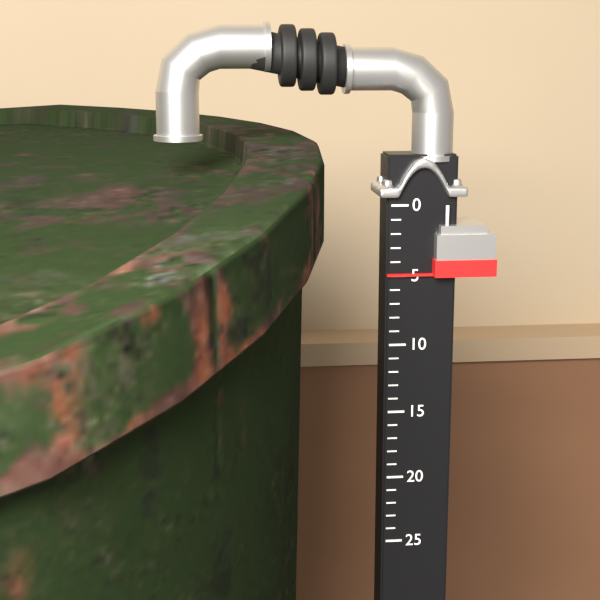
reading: 5 (no unit)
